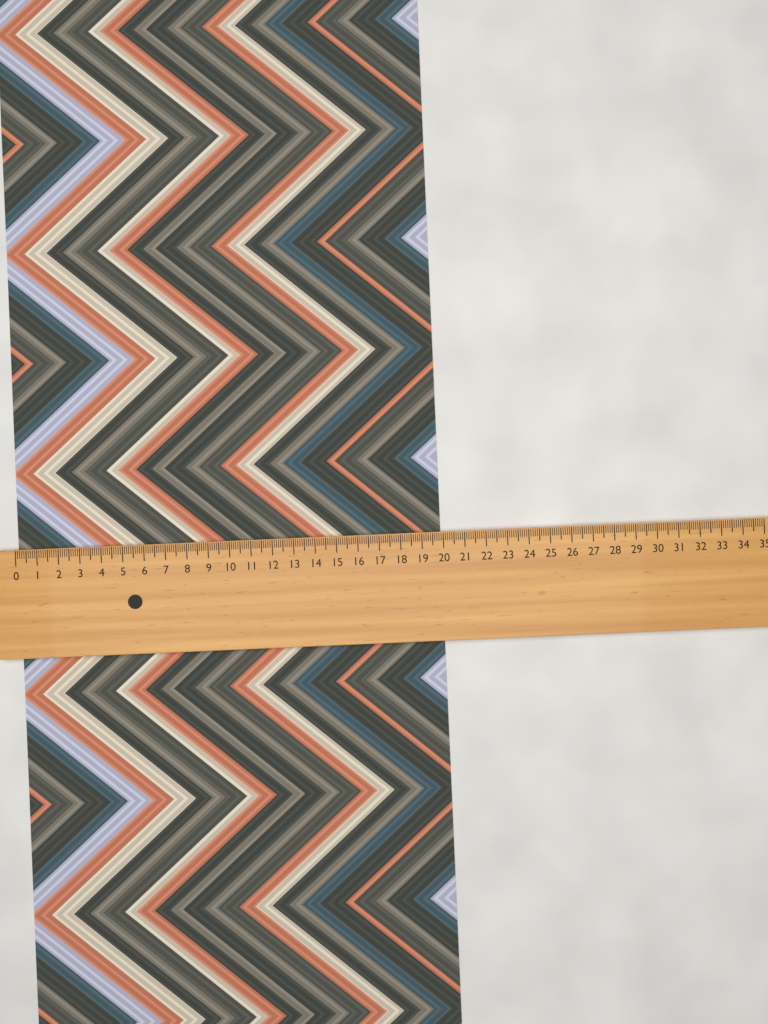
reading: 19.9 (no unit)
